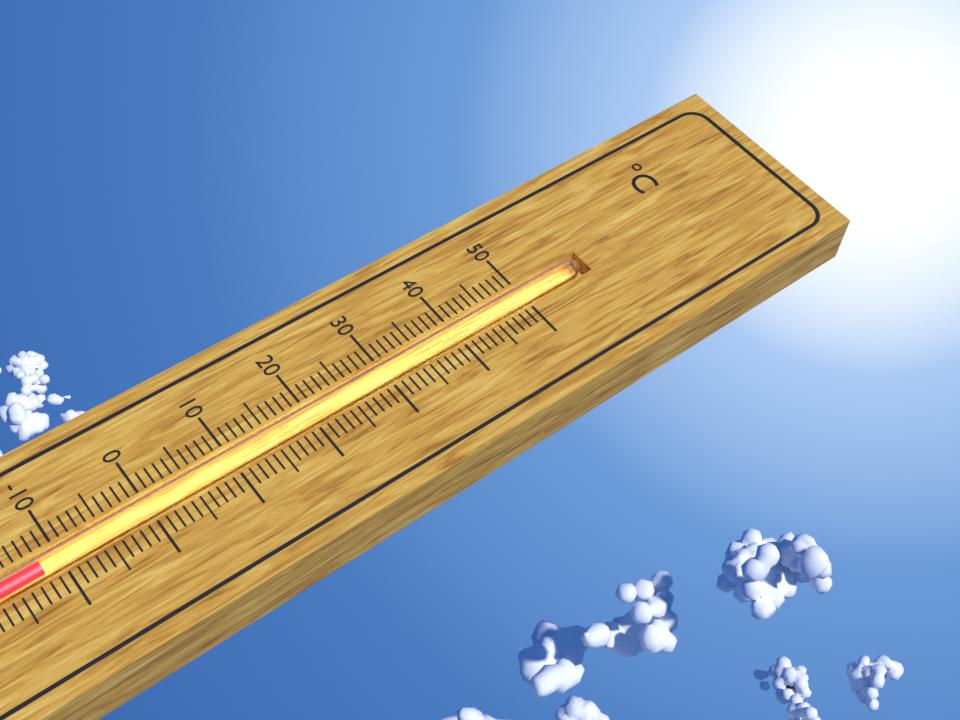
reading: -12 °C
